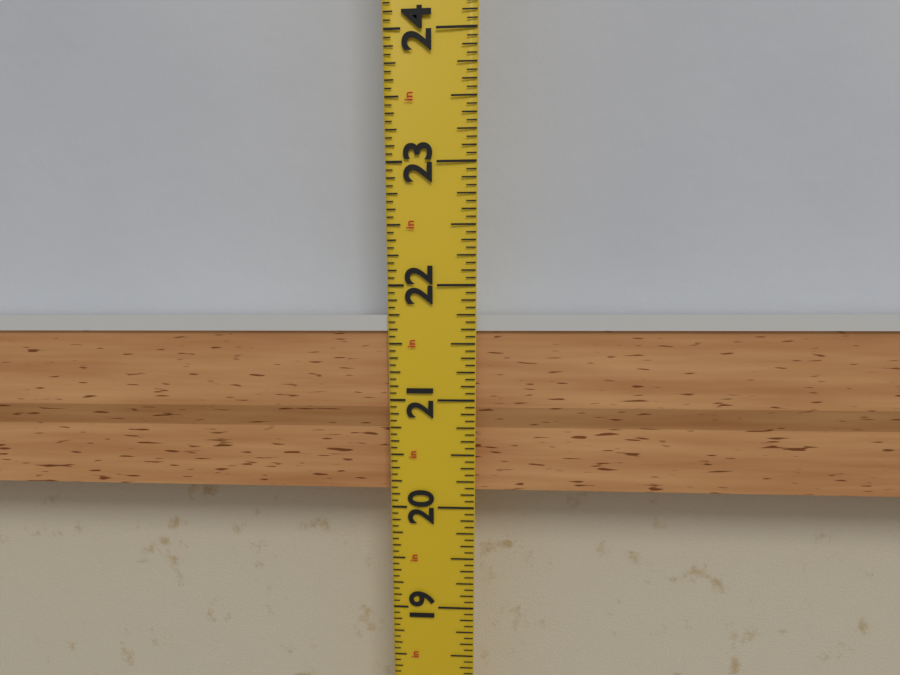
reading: 21.7500 in
